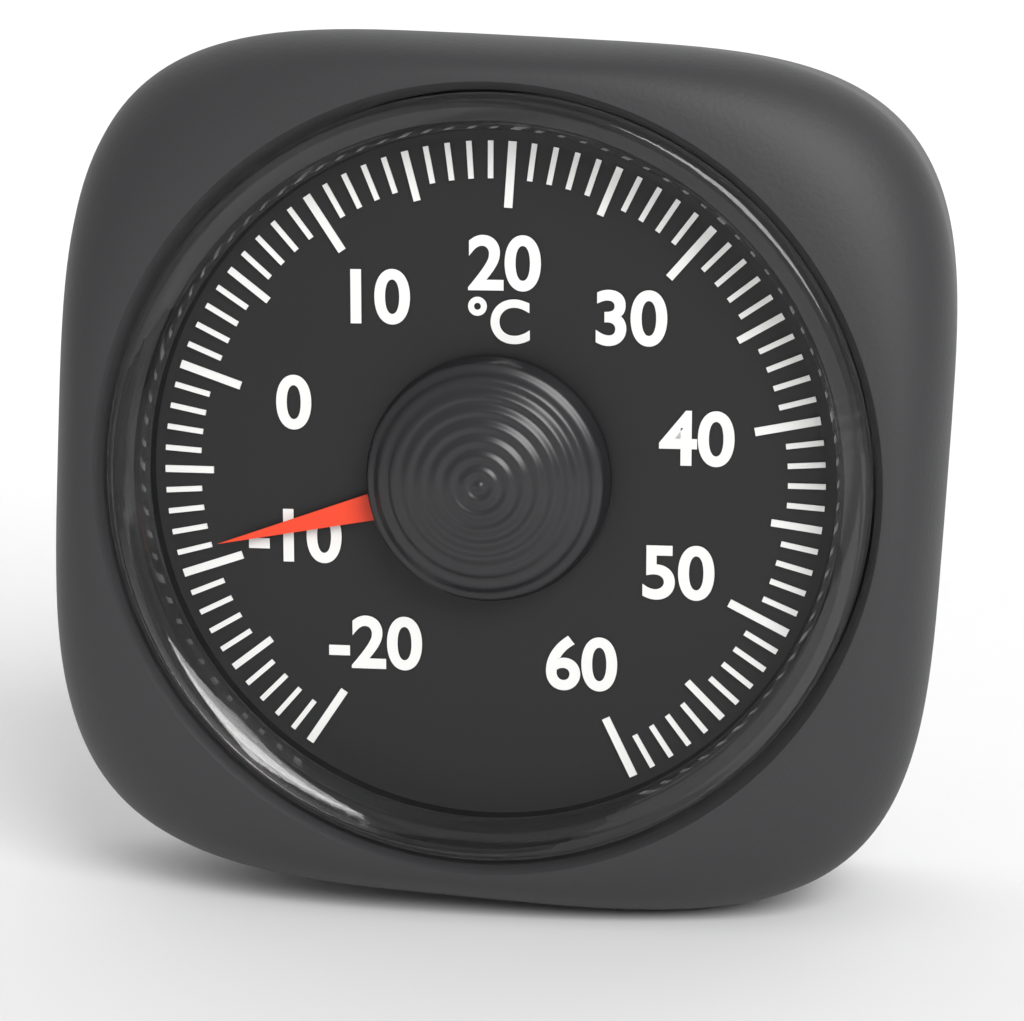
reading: -9 °C
